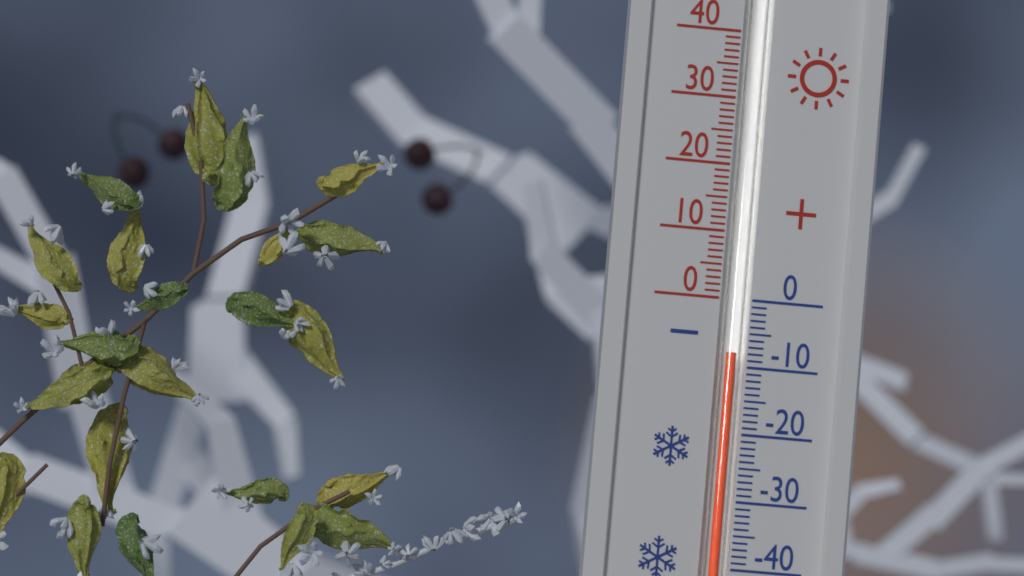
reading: -8 (no unit)
